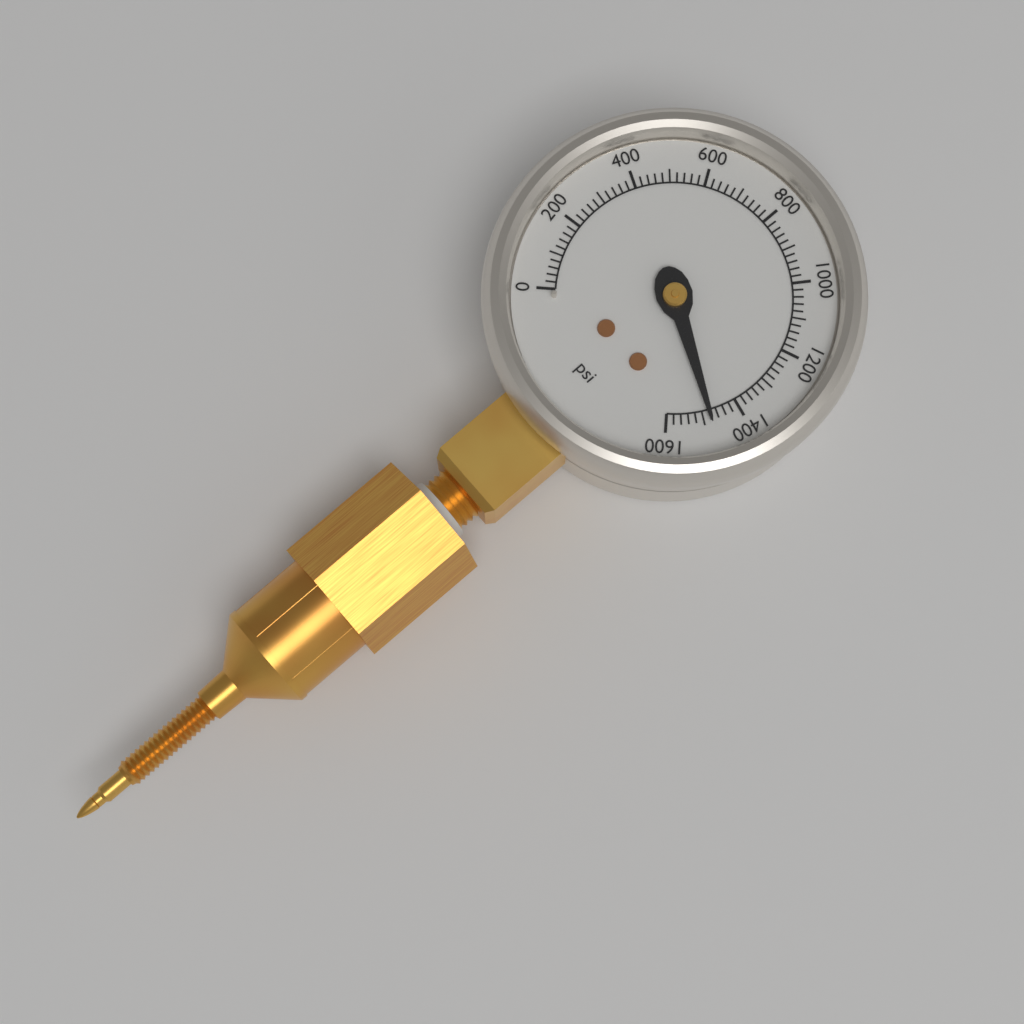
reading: 1480 psi
